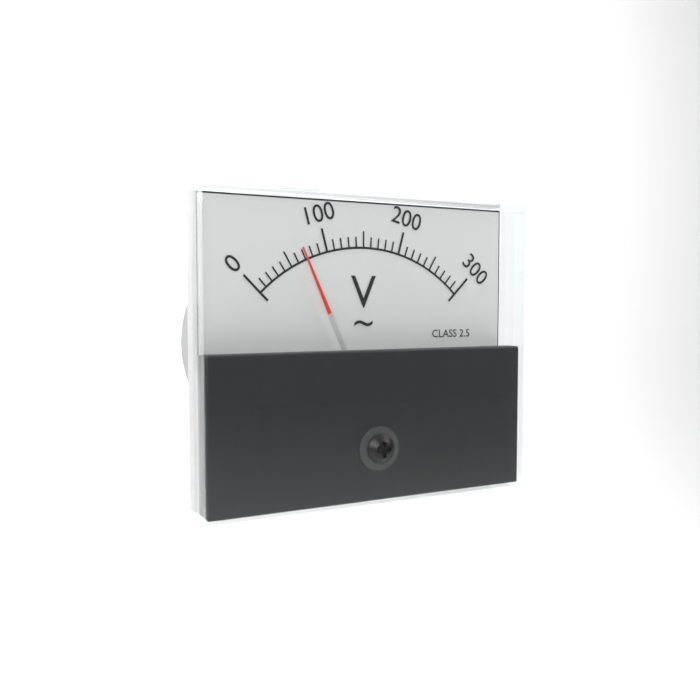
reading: 70 V
